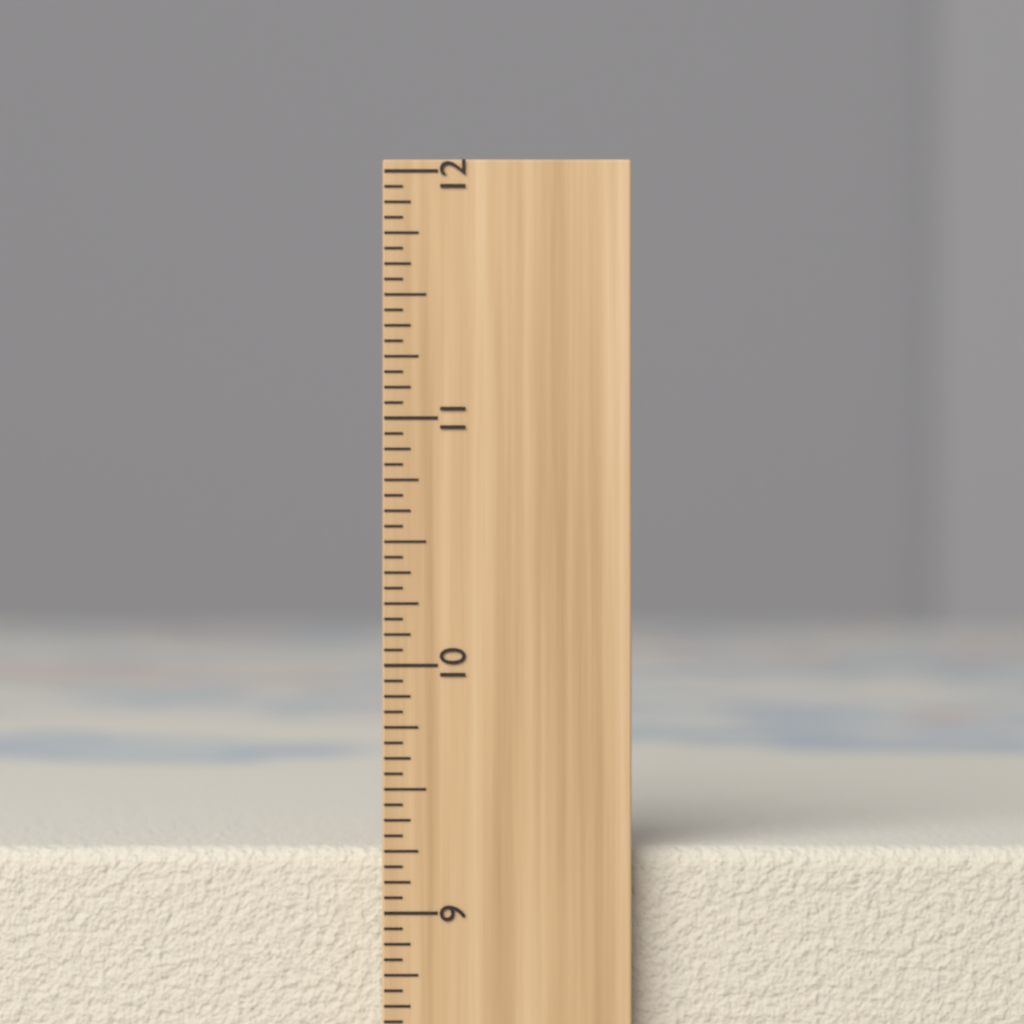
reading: 9.2500 inch
